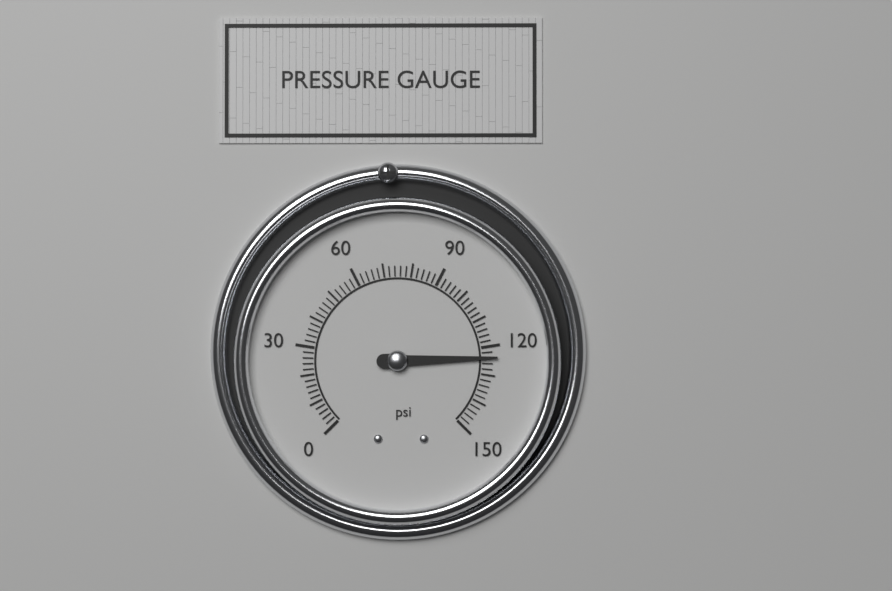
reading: 124 psi
